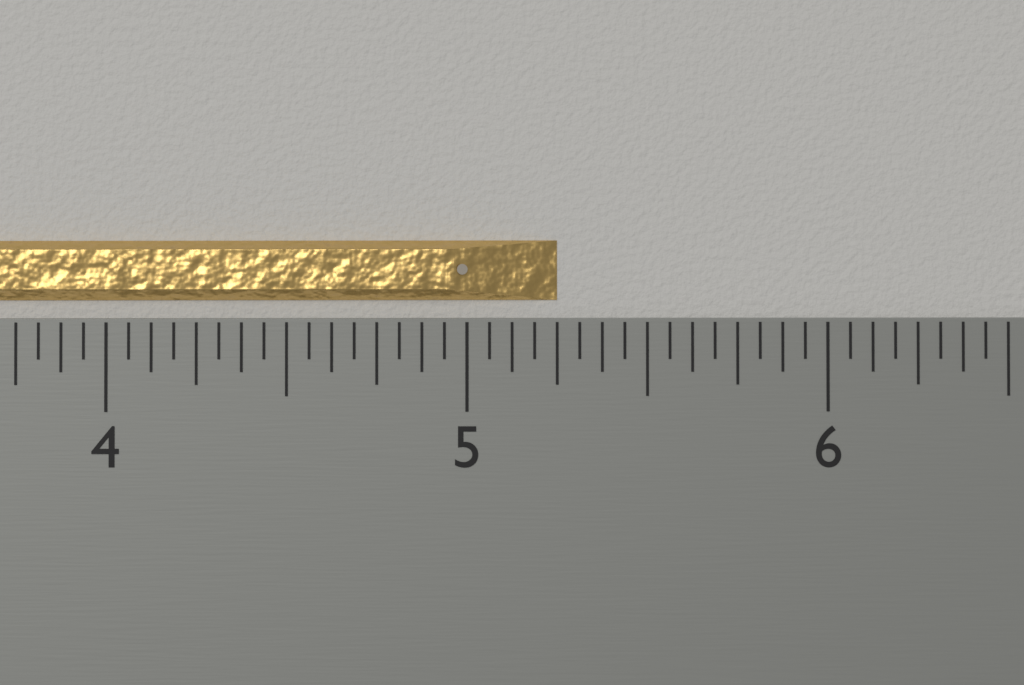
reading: 5.2500 inch
